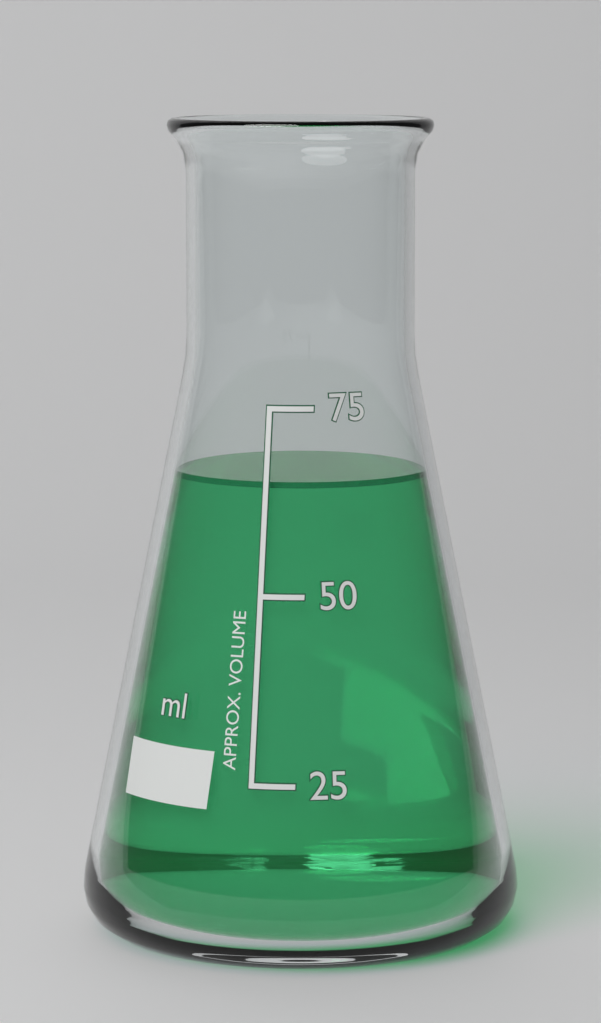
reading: 65 ml
